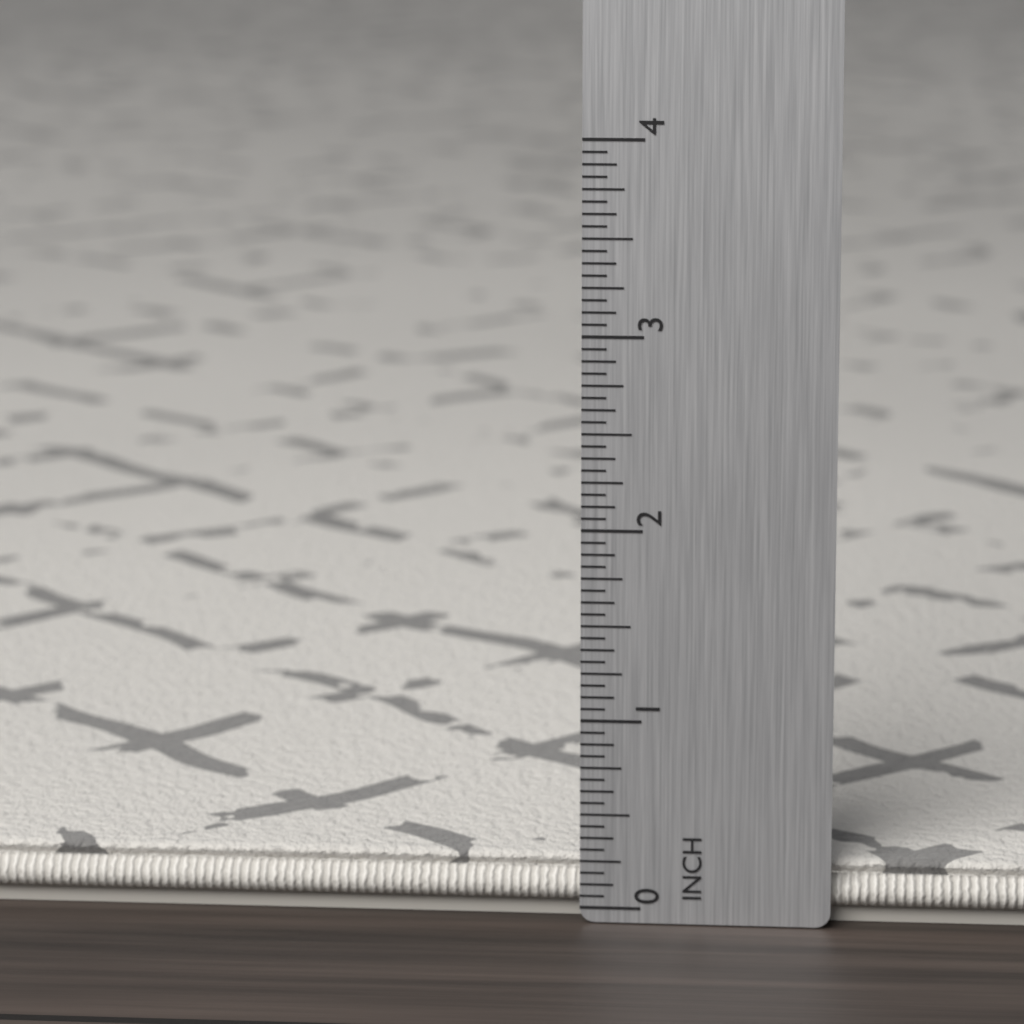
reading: 0.2500 in
